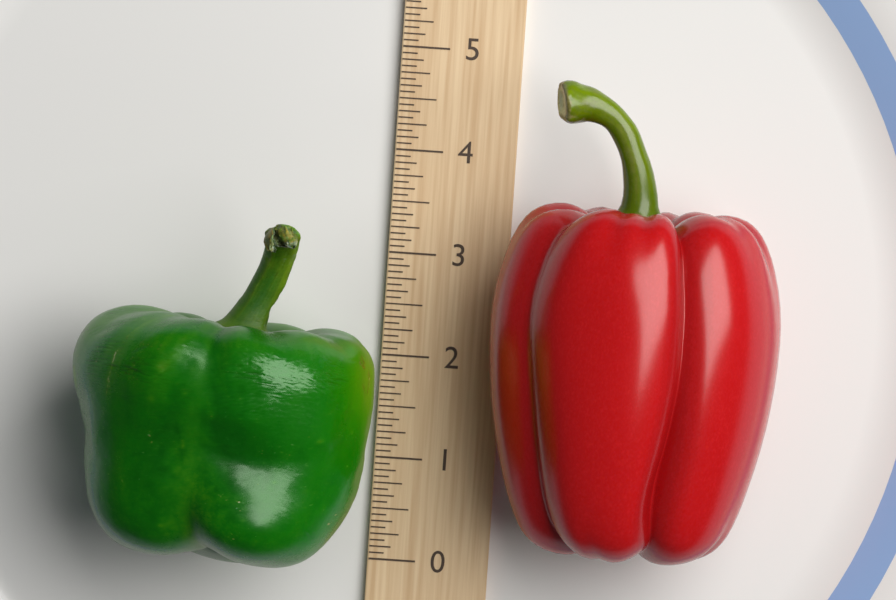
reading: 3.2500 (no unit)
